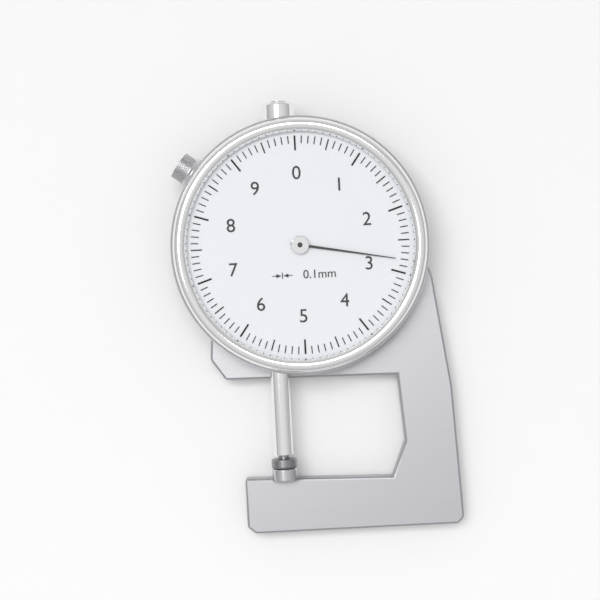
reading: 2.8 mm
